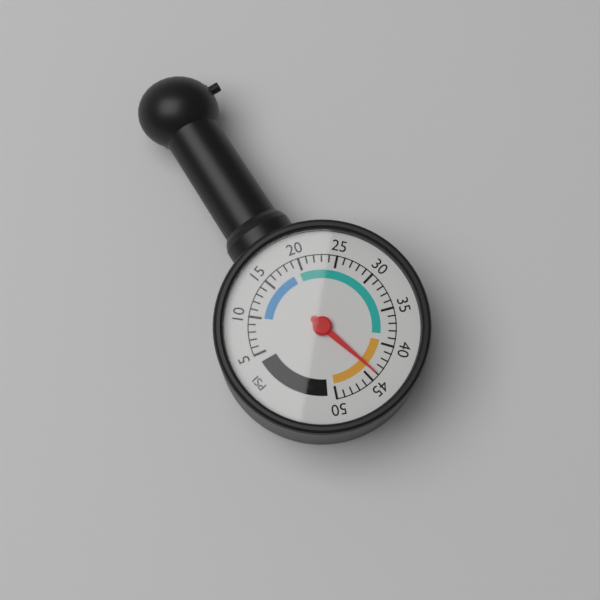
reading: 44 psi
